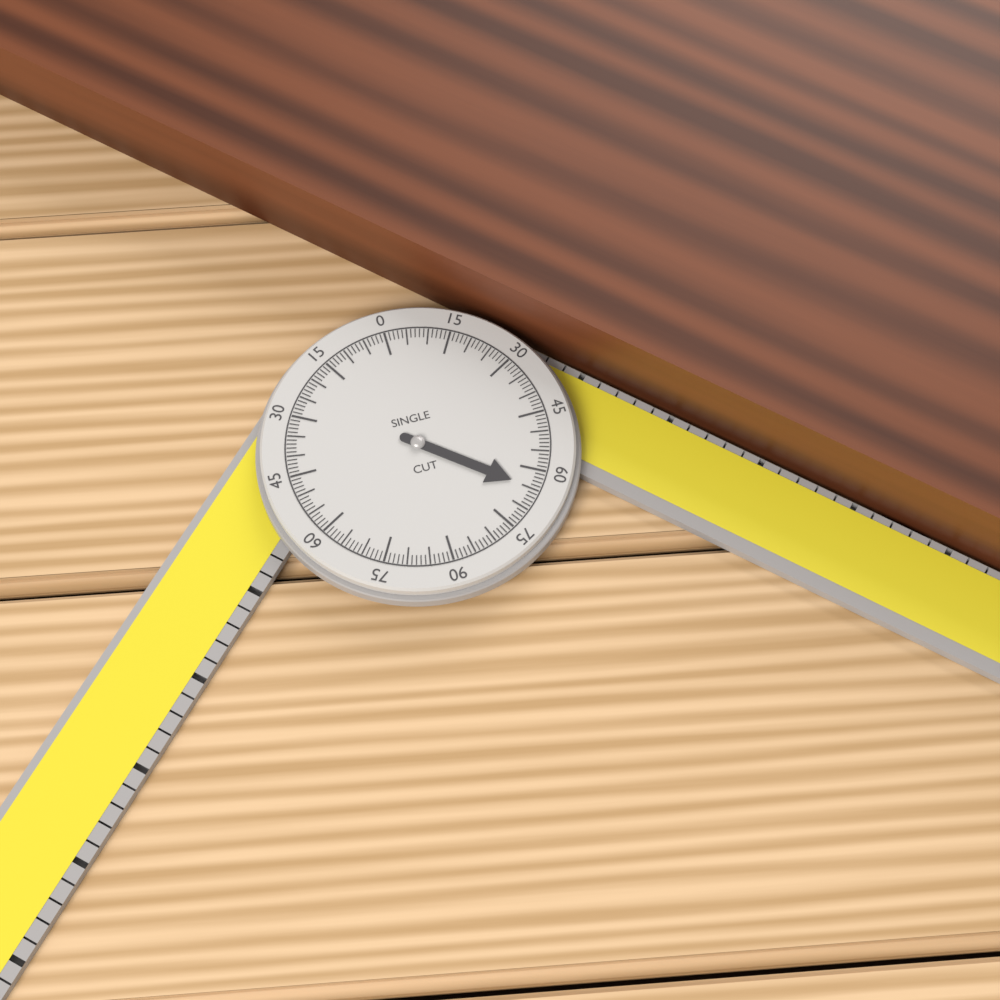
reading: 65 °
